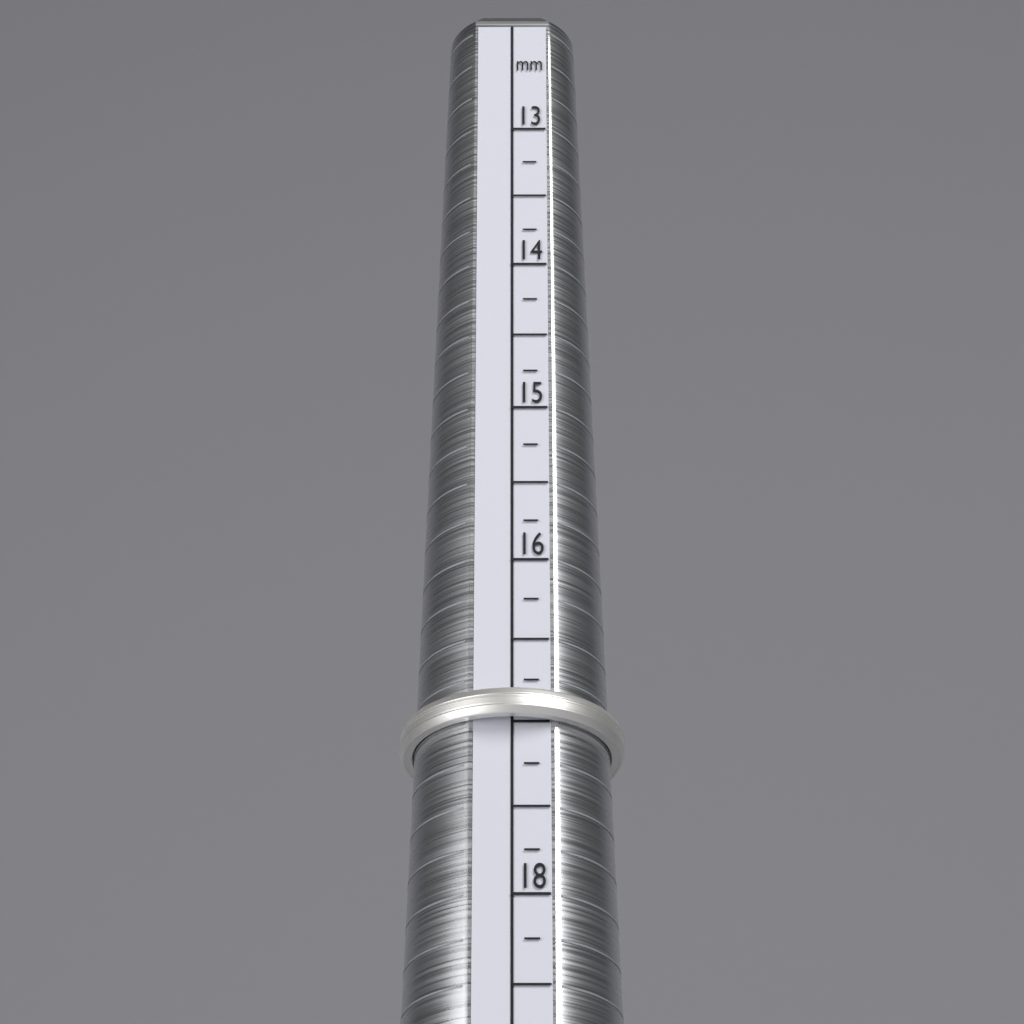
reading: 17.00 mm
